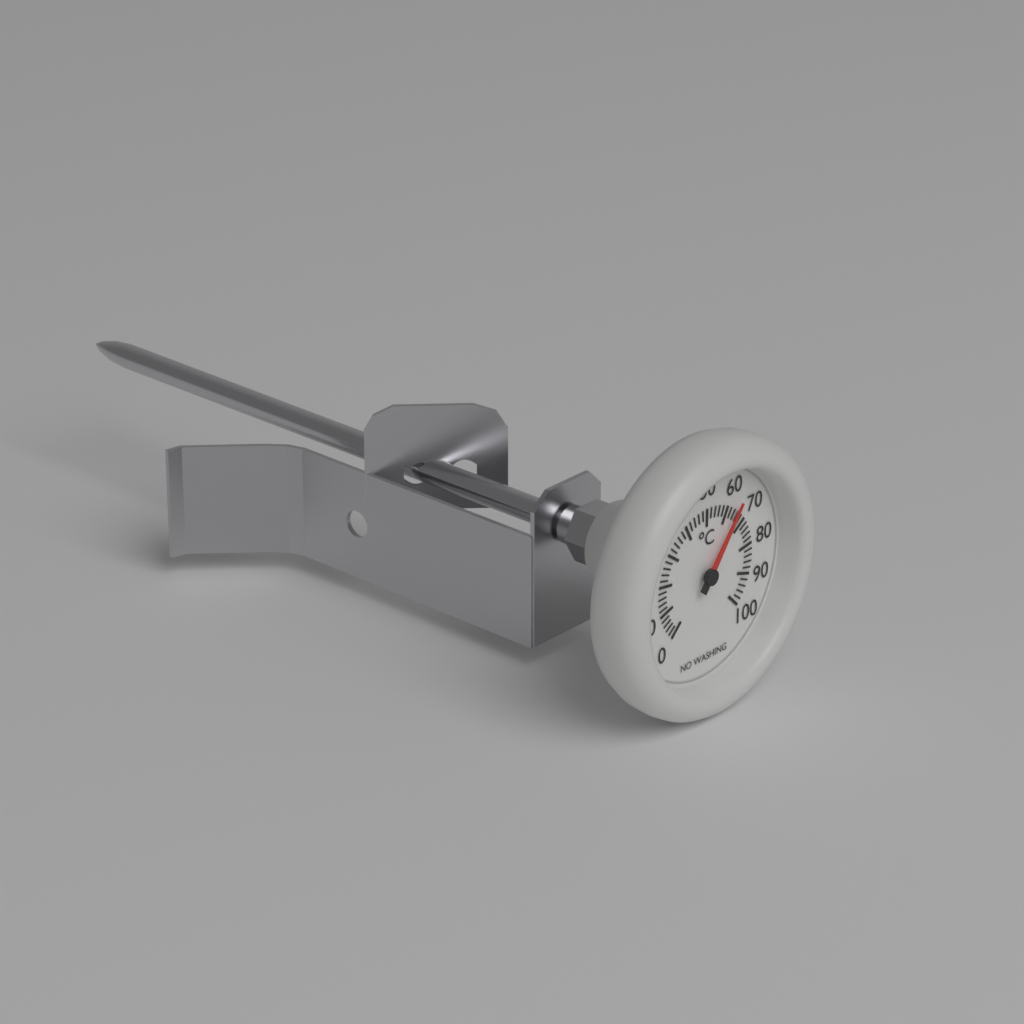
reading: 64 °C
